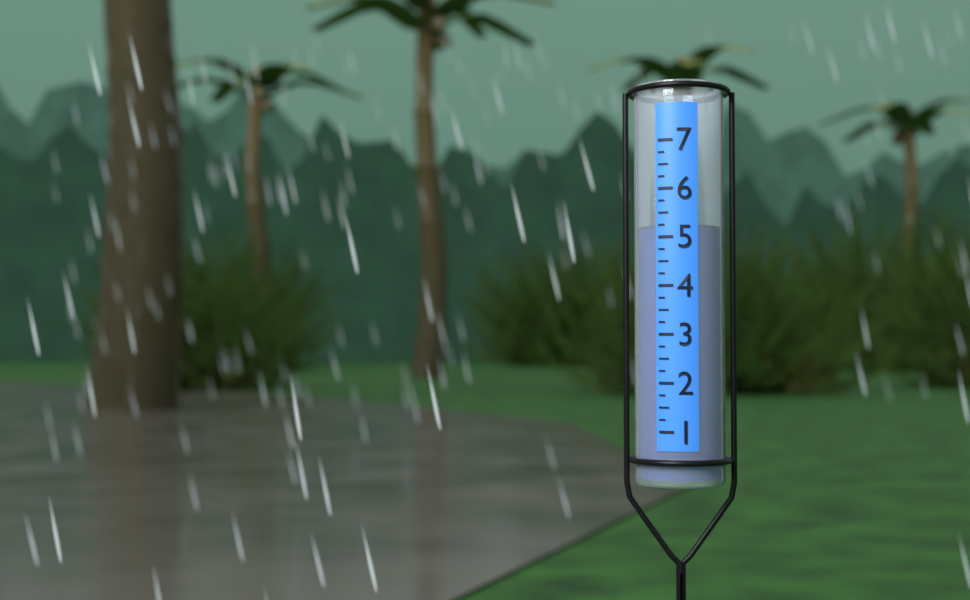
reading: 5.25 (no unit)
